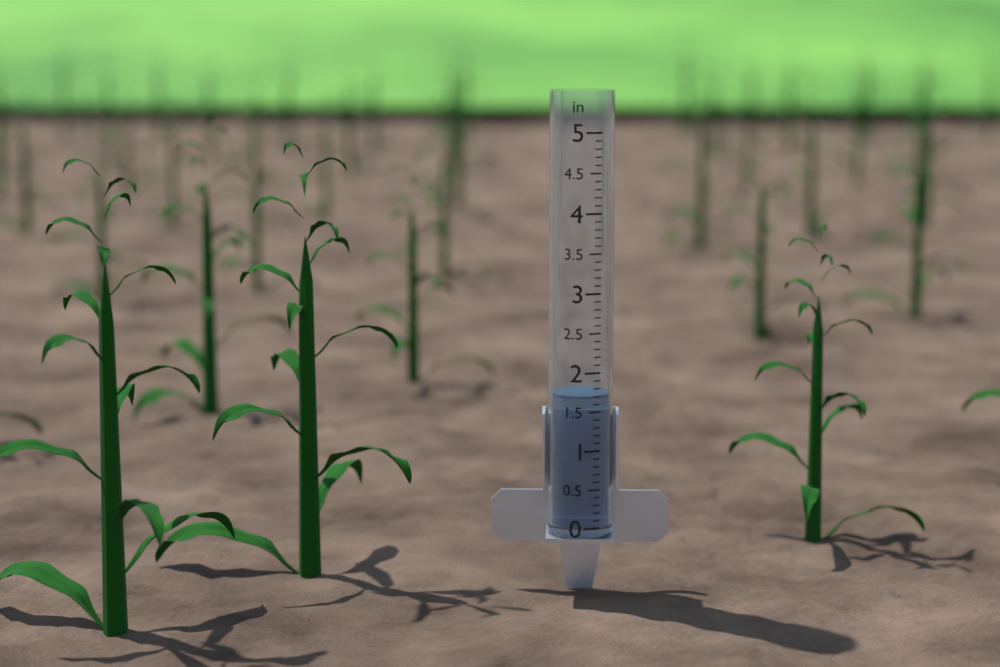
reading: 1.7 in
